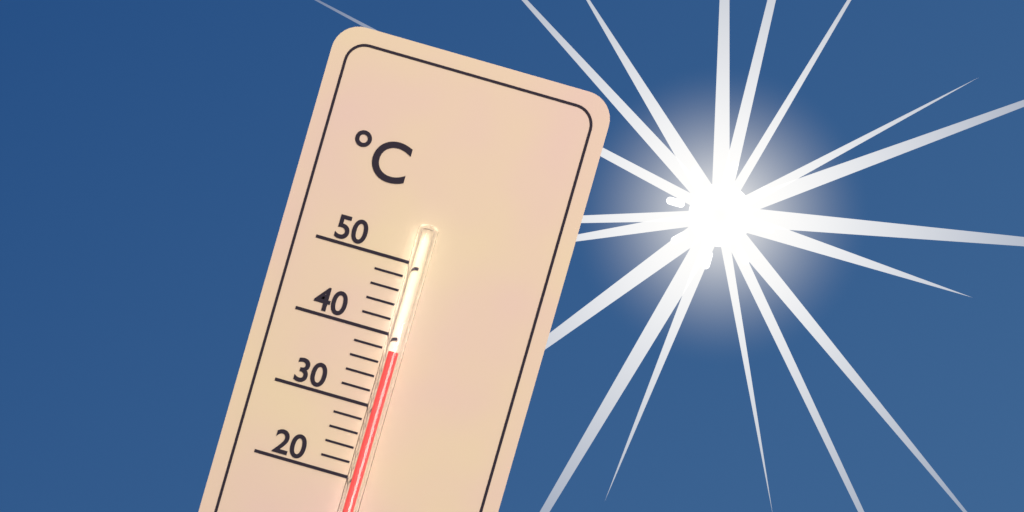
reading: 38 °C
